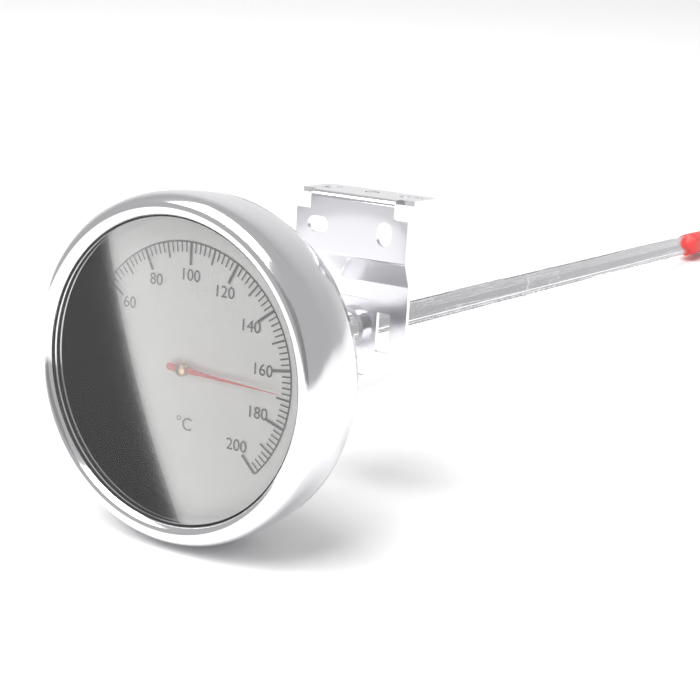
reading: 168 °C
